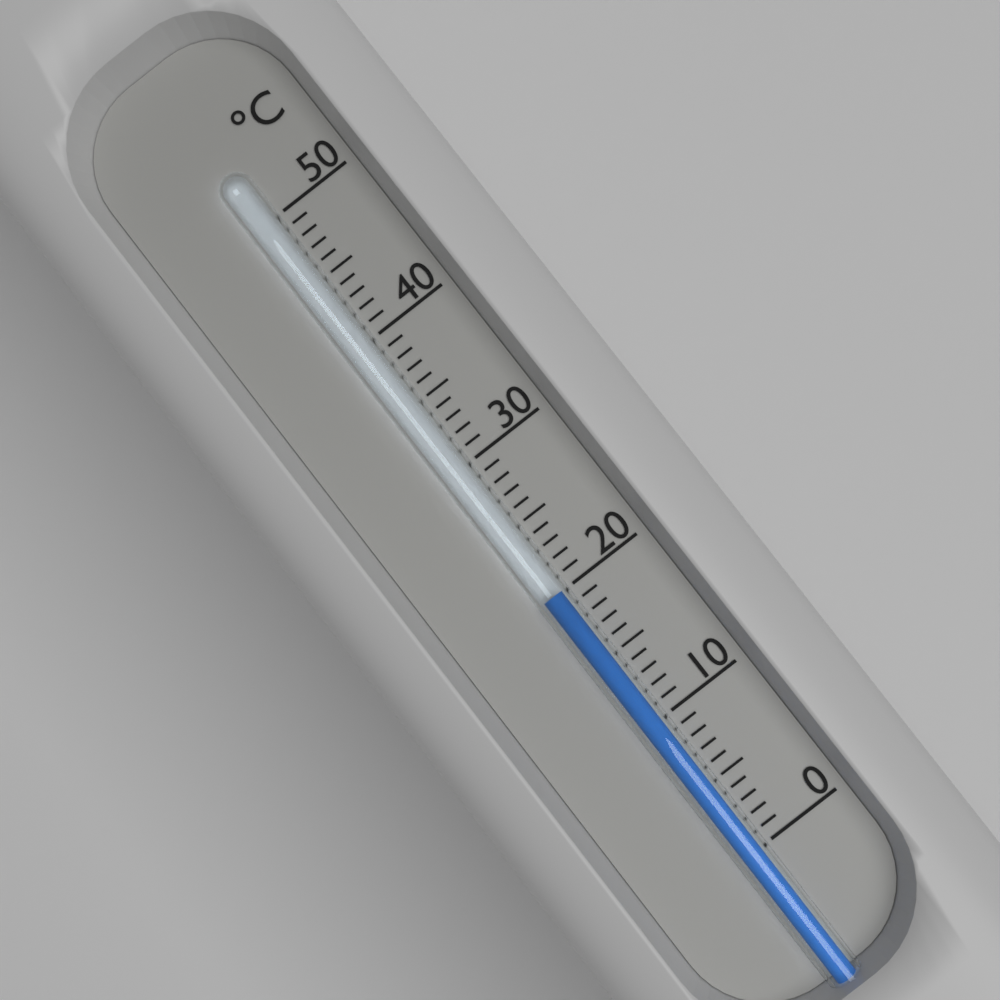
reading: 20 °C
